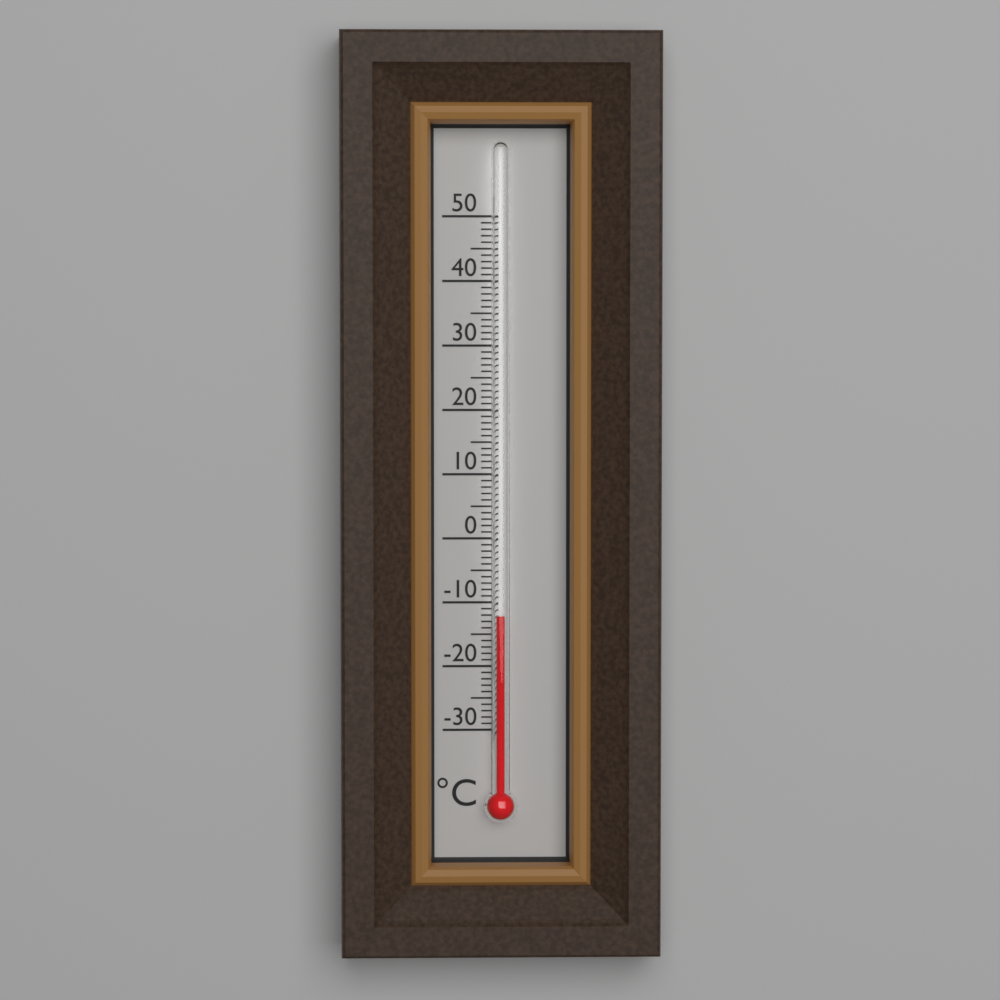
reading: -12 °C
